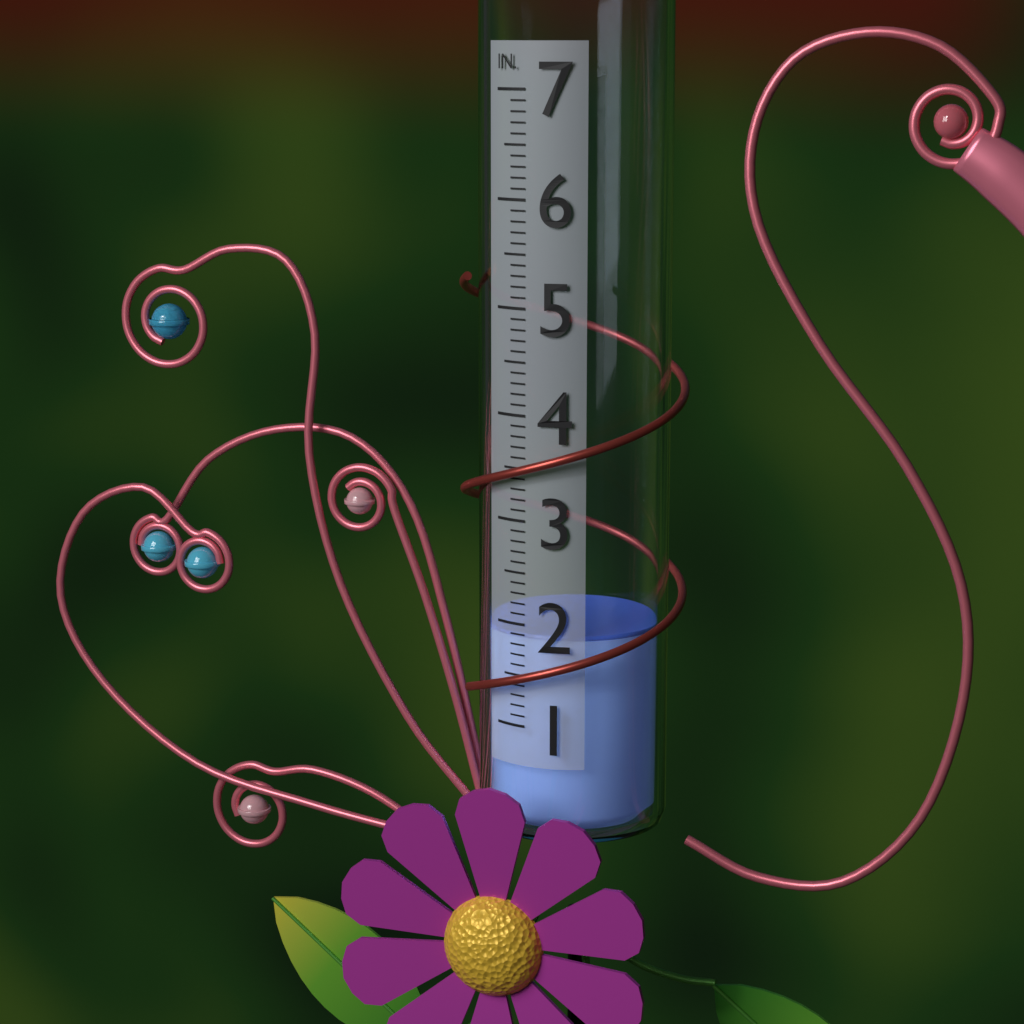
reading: 1.9 in
